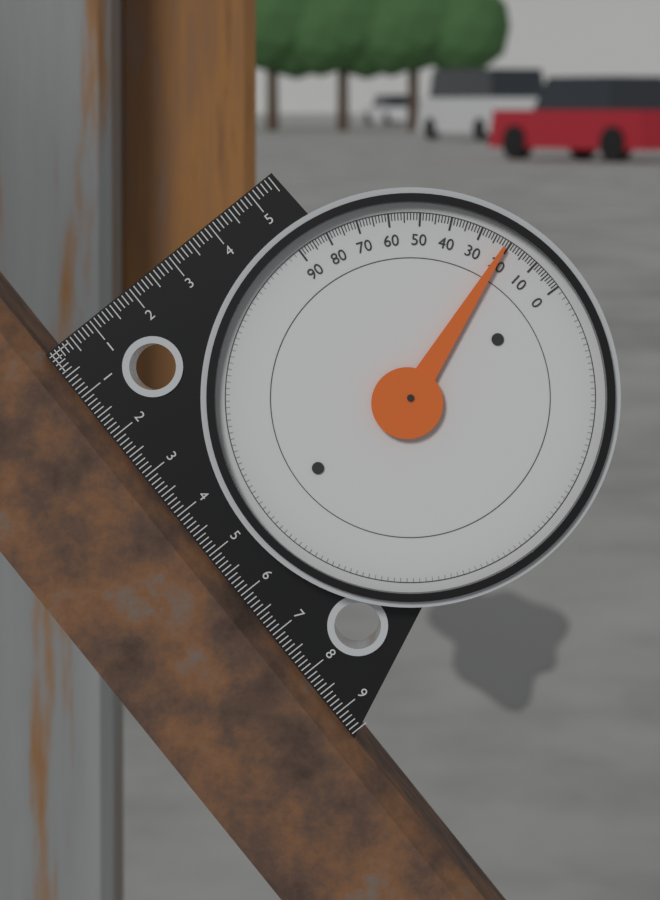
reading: 21 (no unit)
